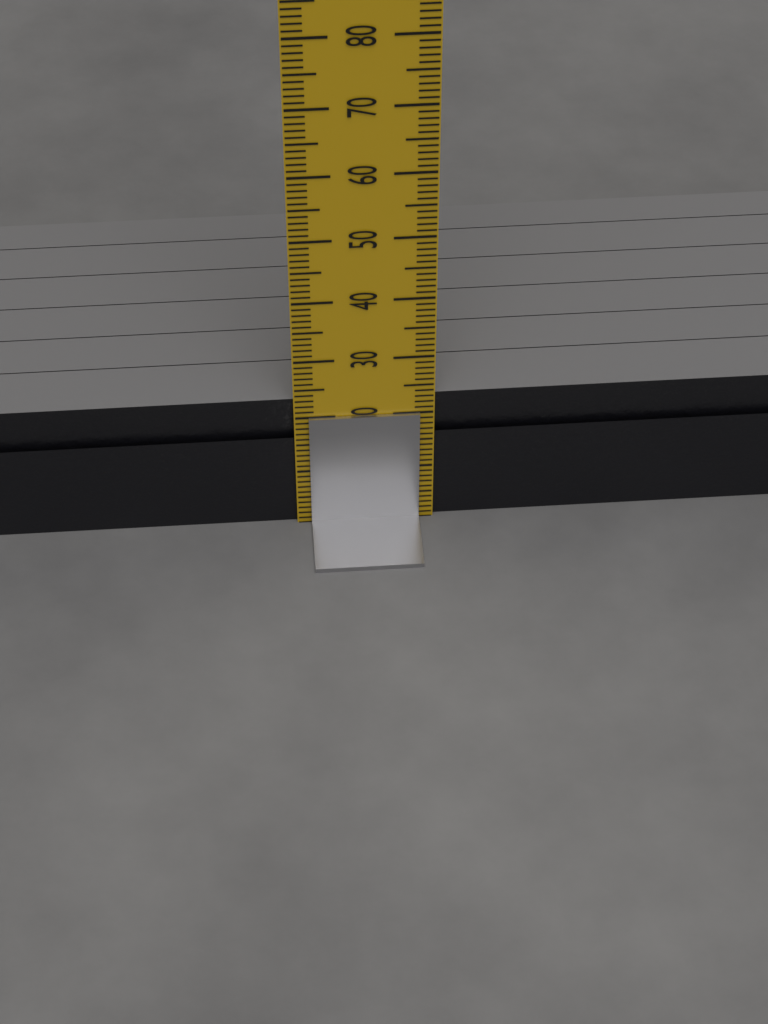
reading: 23 mm
